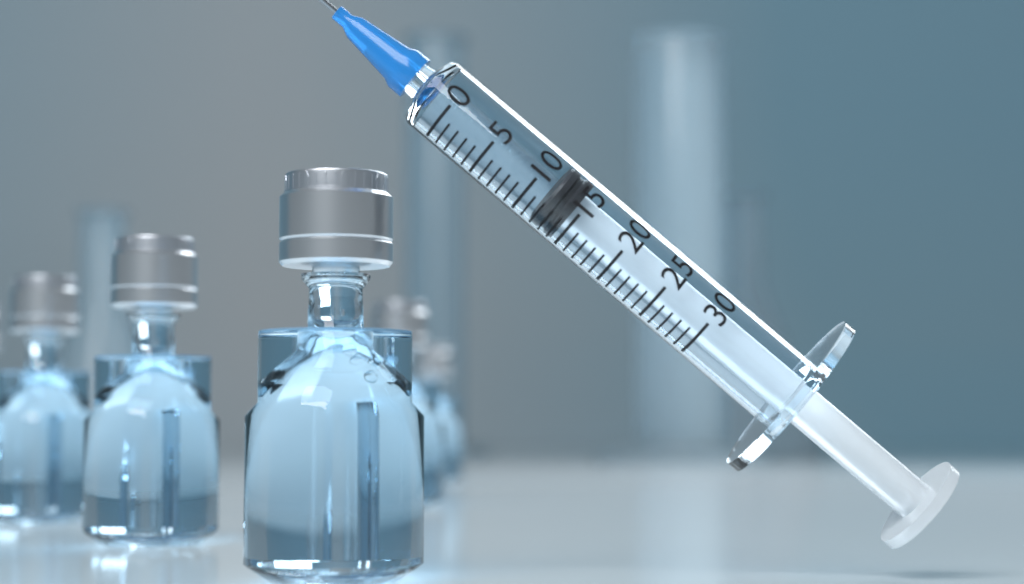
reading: 12 (no unit)
